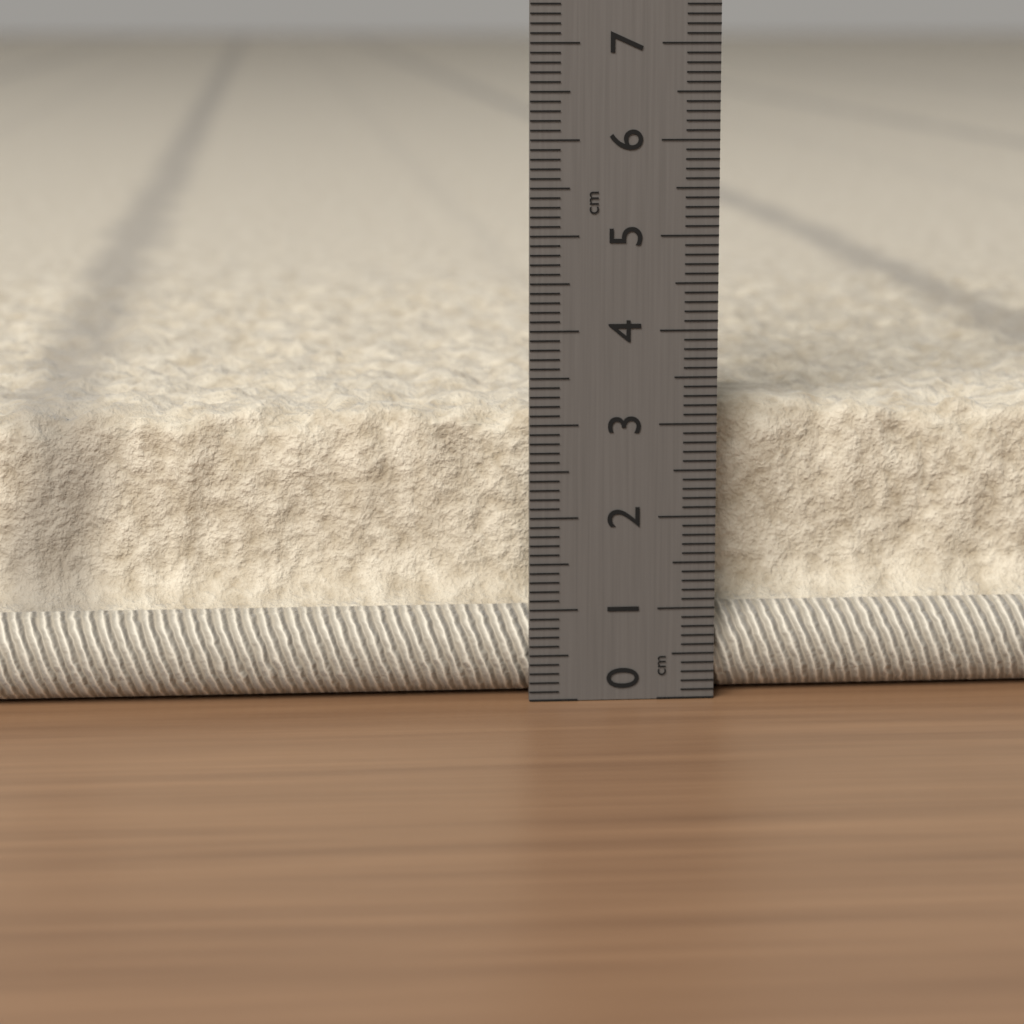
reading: 3.2 cm
